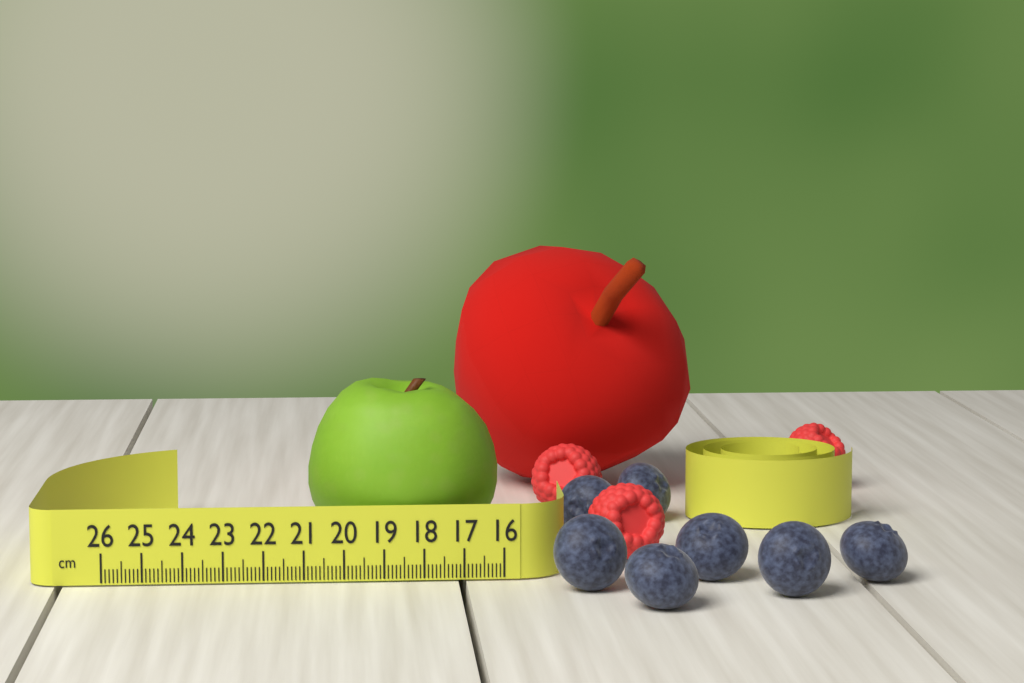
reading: 20.9 cm
